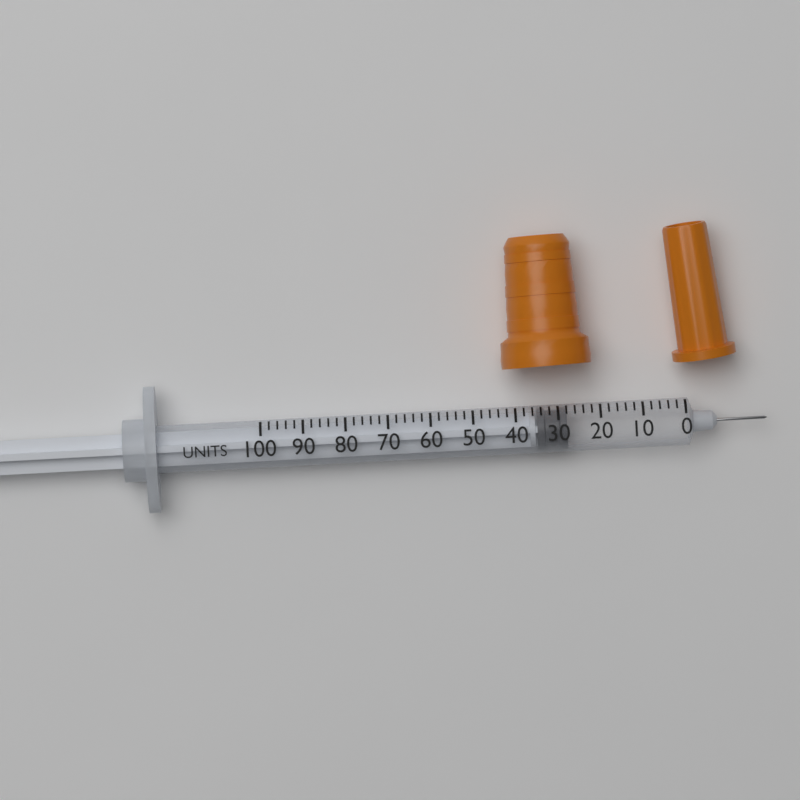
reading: 28 units
